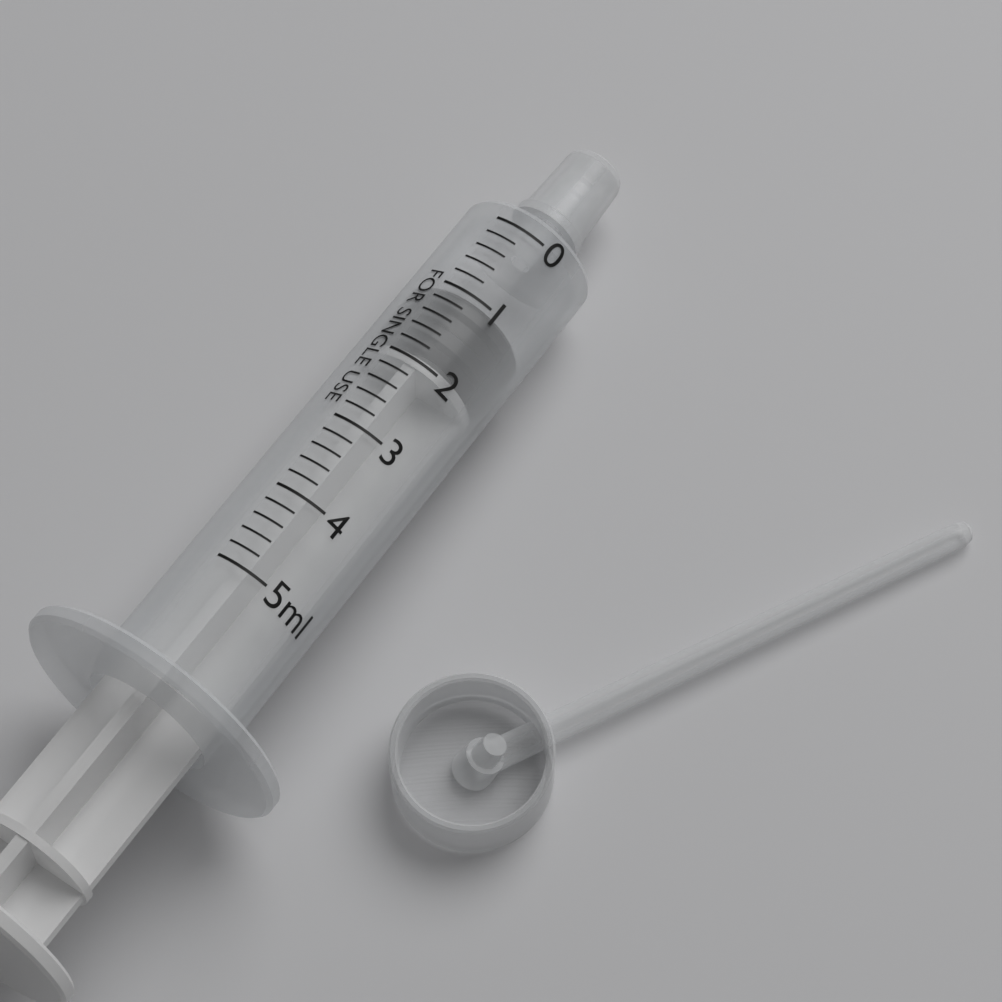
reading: 1.0 ml
